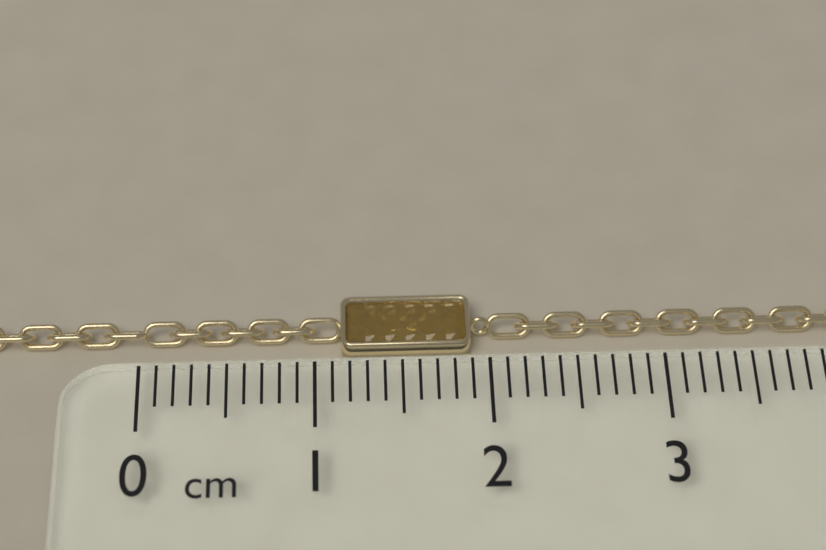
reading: 1.9 cm
